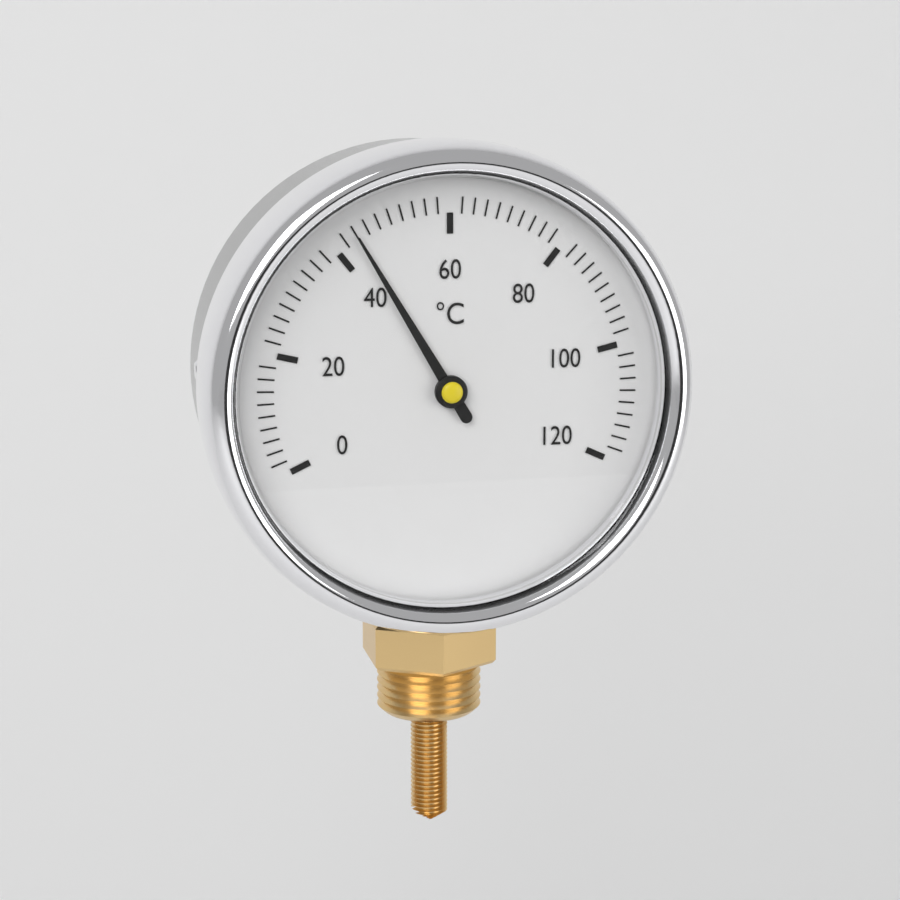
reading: 44 °C
